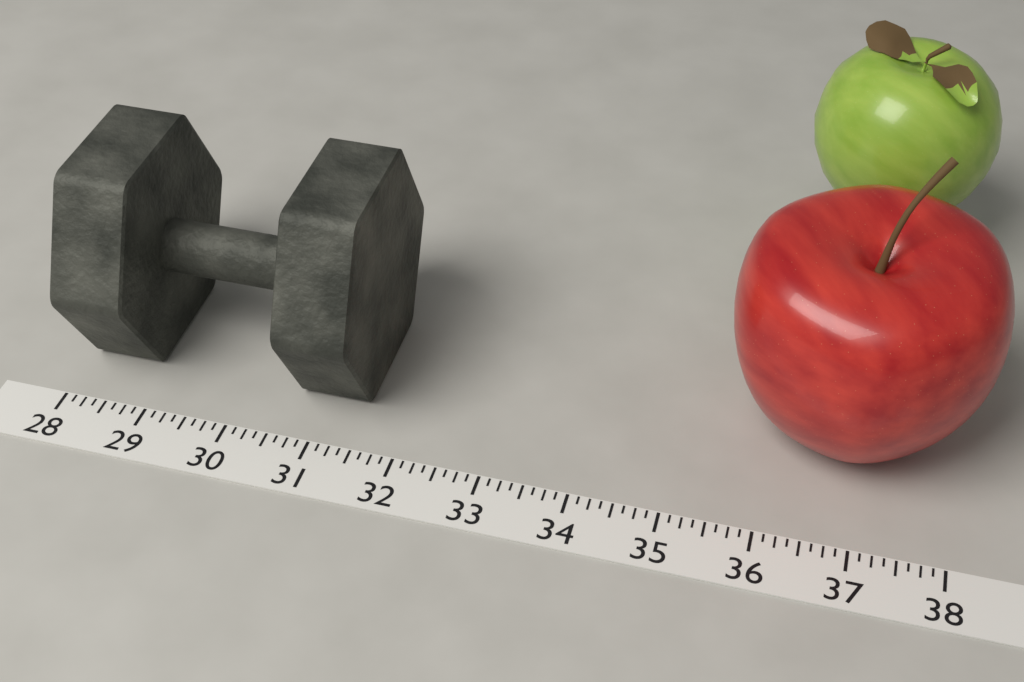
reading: 31.500 (no unit)
